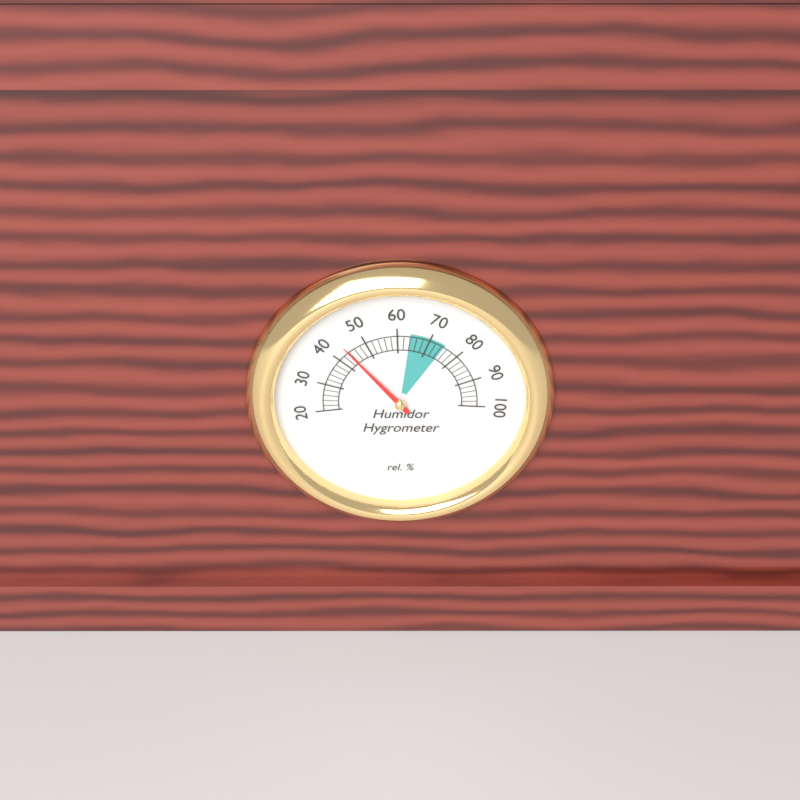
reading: 44 %
